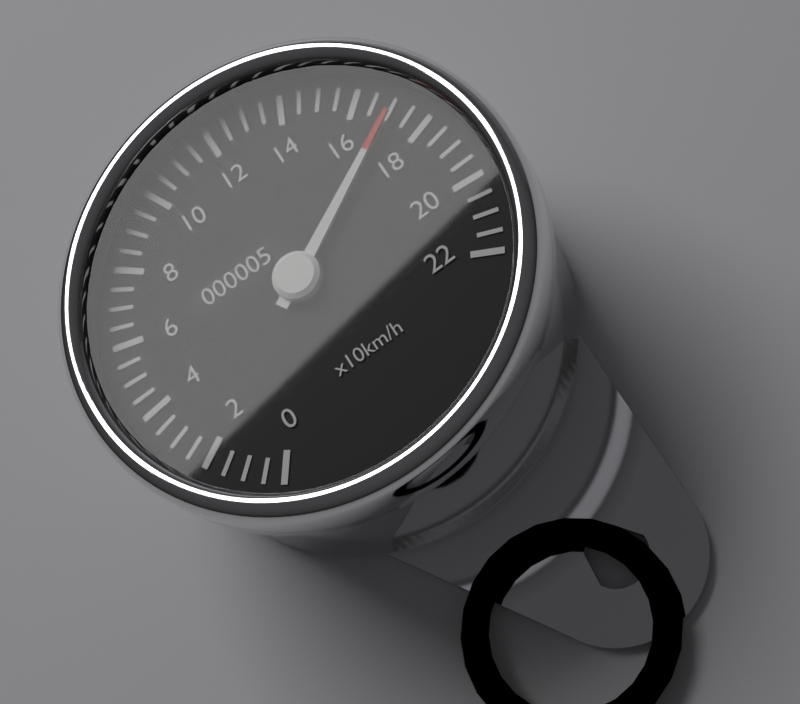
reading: 170 km/h
